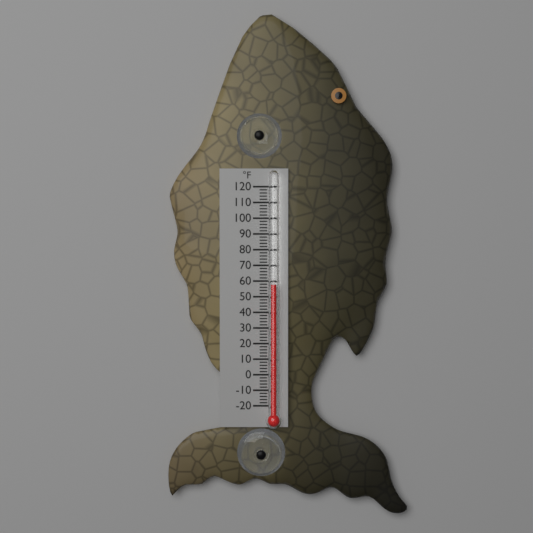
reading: 58 °F
